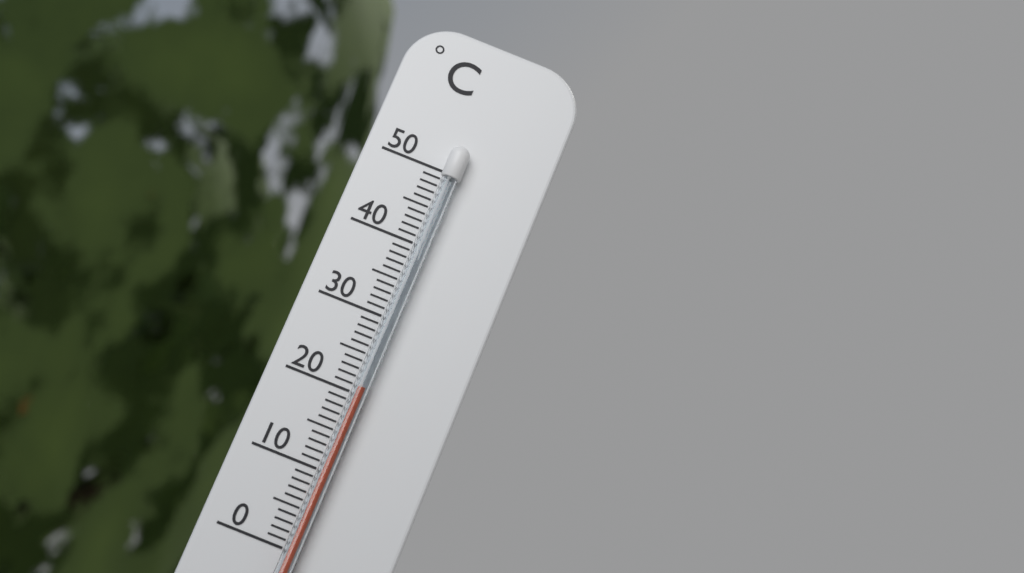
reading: 21 °C
